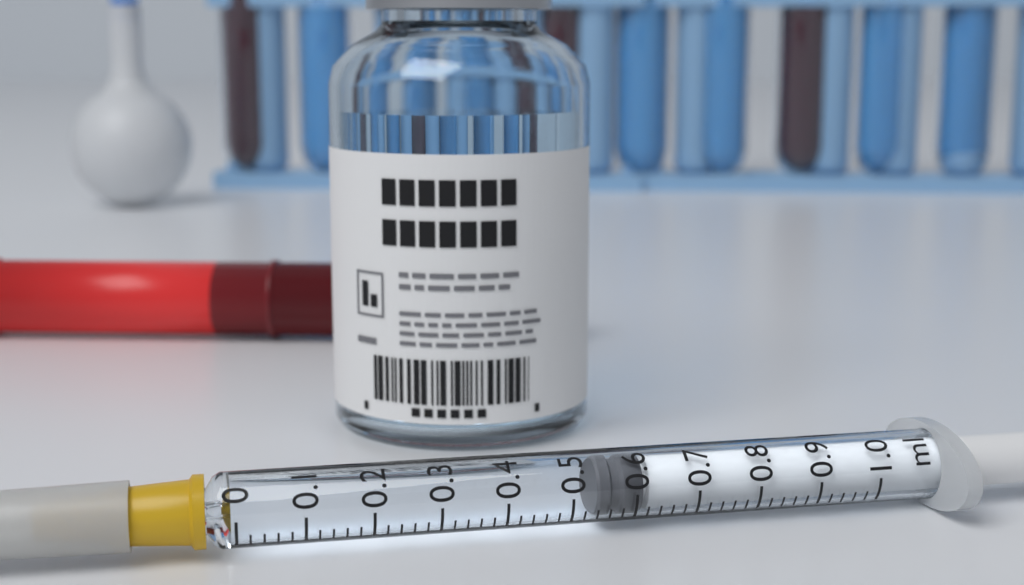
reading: 0.54 ml
